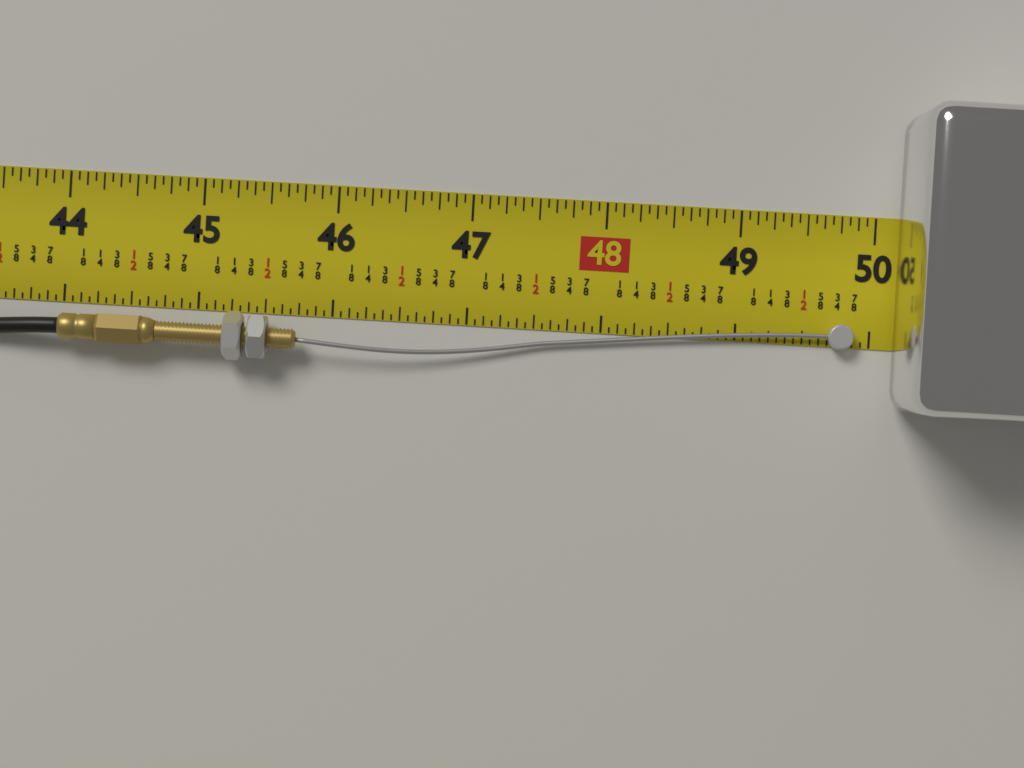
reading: 49.8750 in
